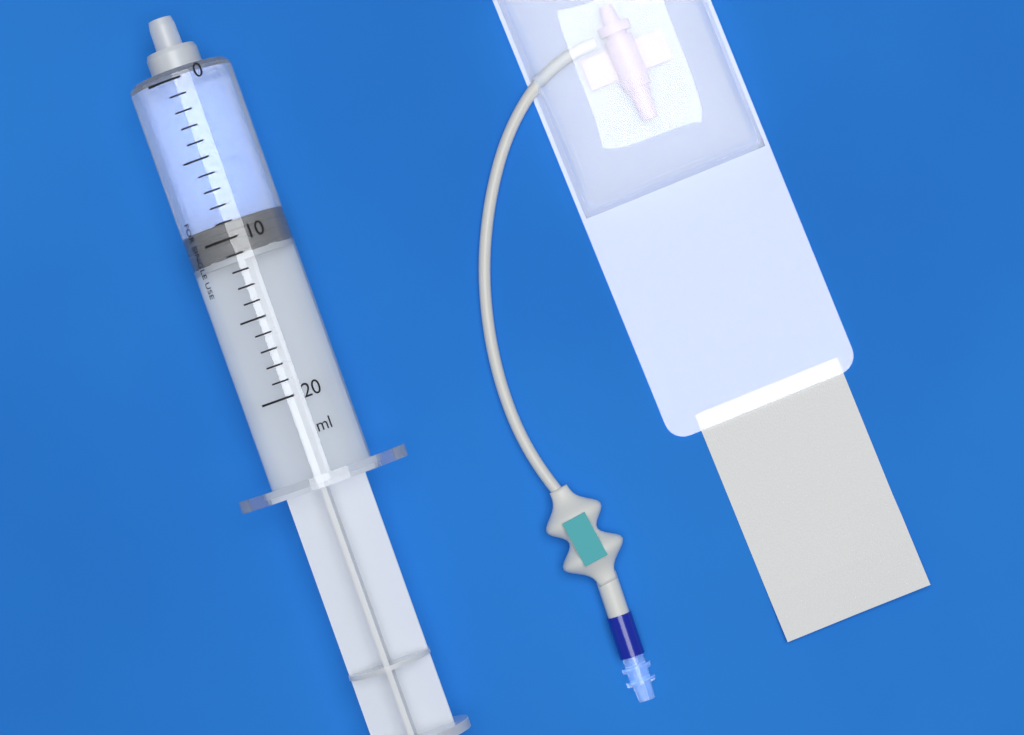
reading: 9 ml
